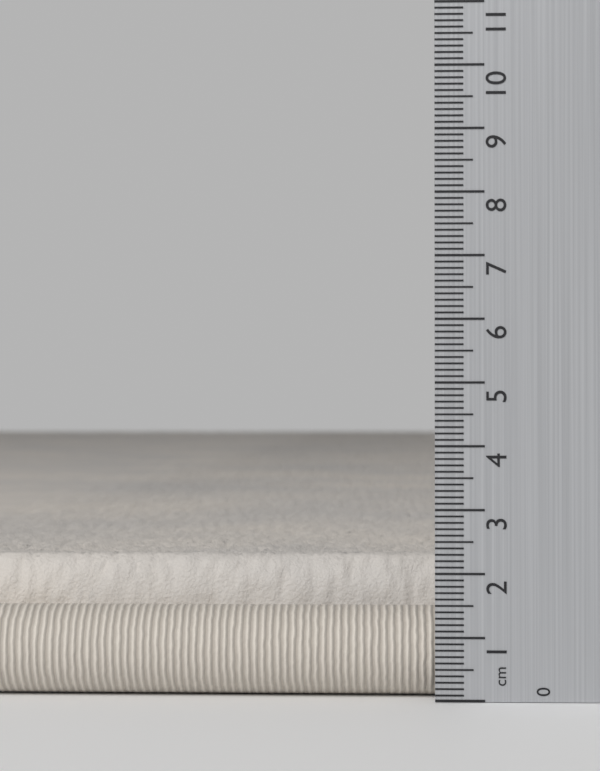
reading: 2.2 cm
